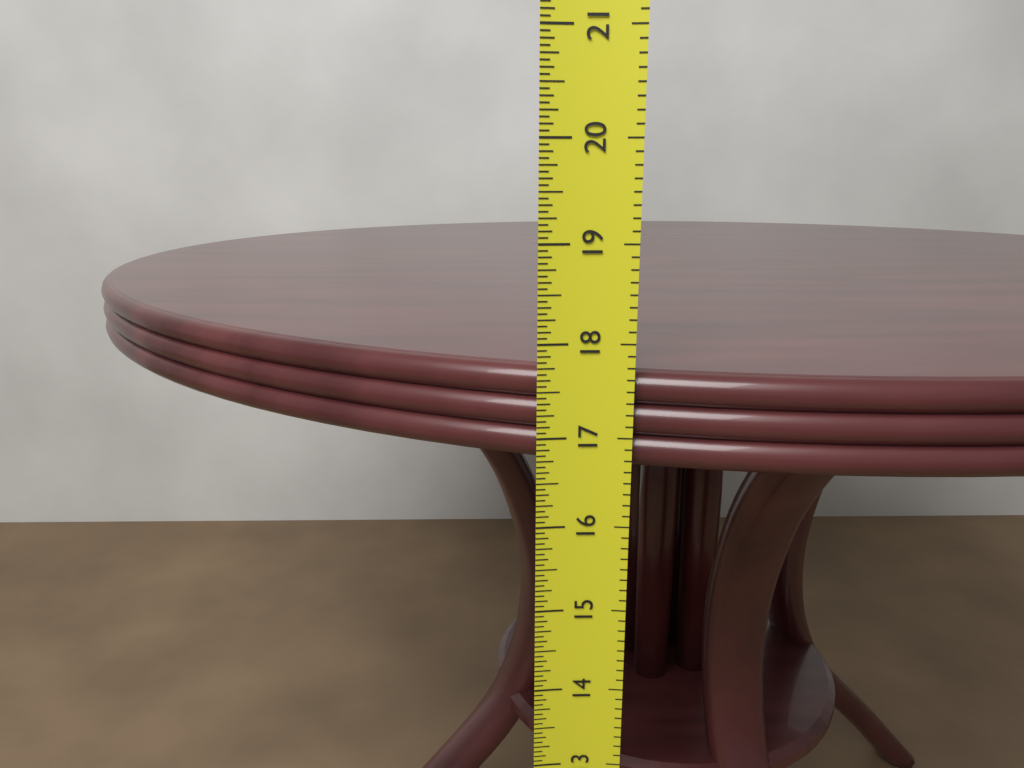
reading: 17.6875 in
